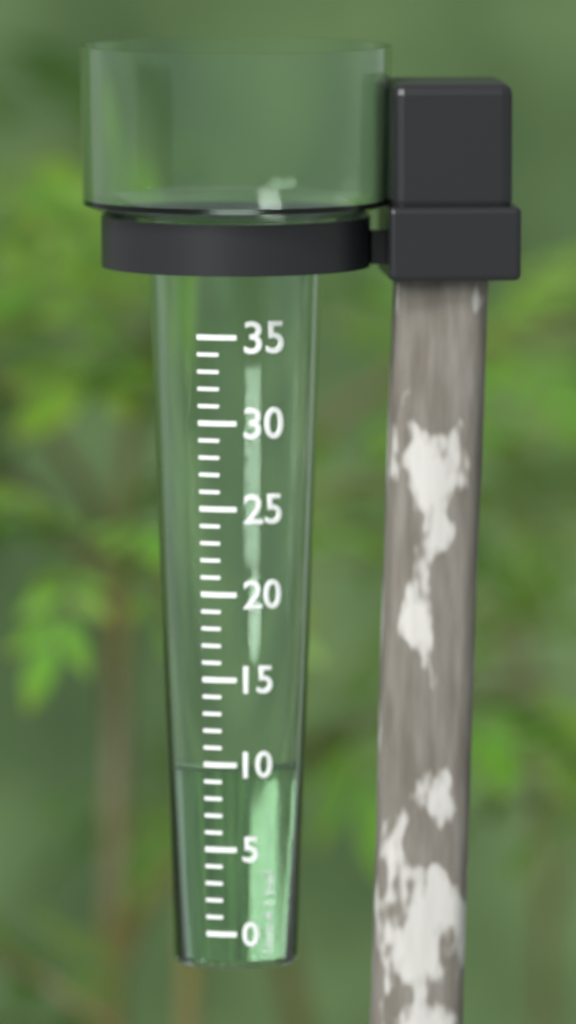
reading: 10 mm
